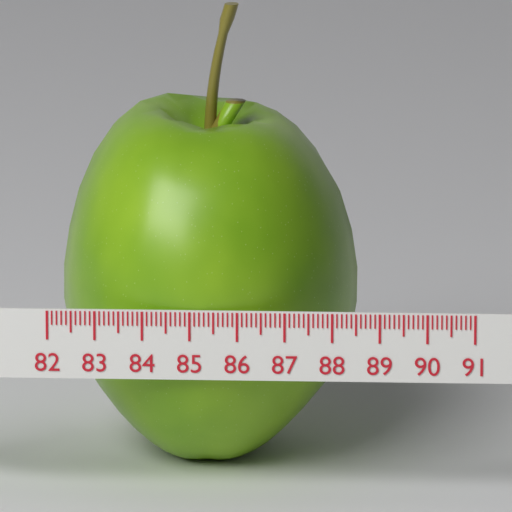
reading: 88.4 (no unit)
